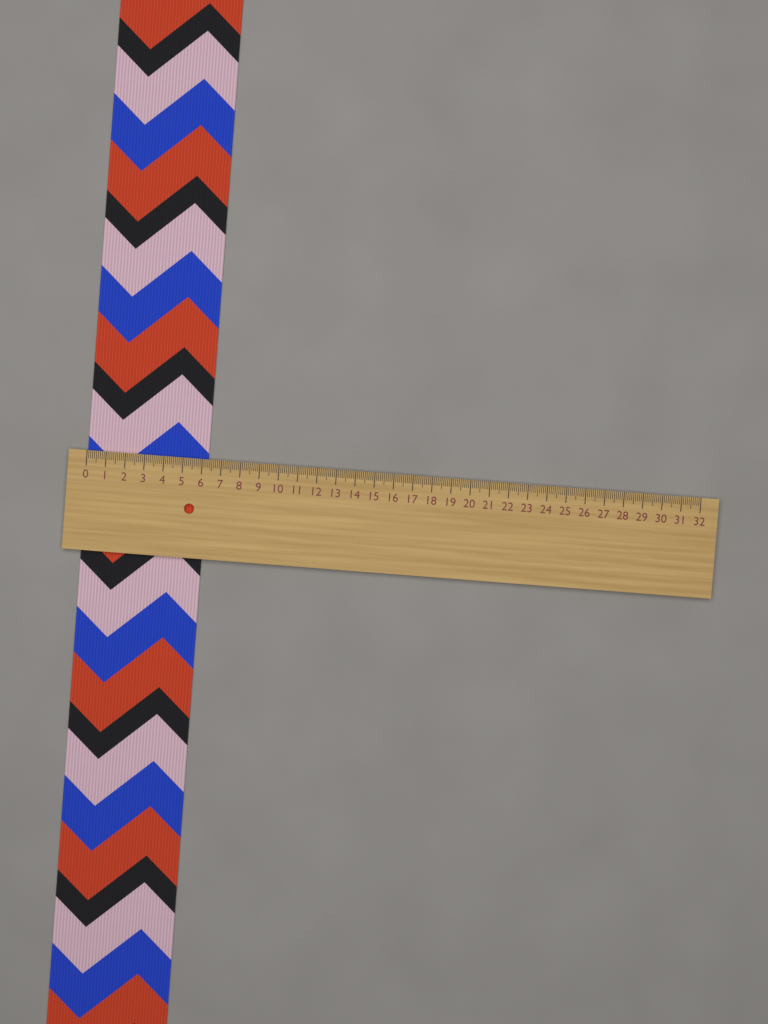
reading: 6.3 (no unit)
